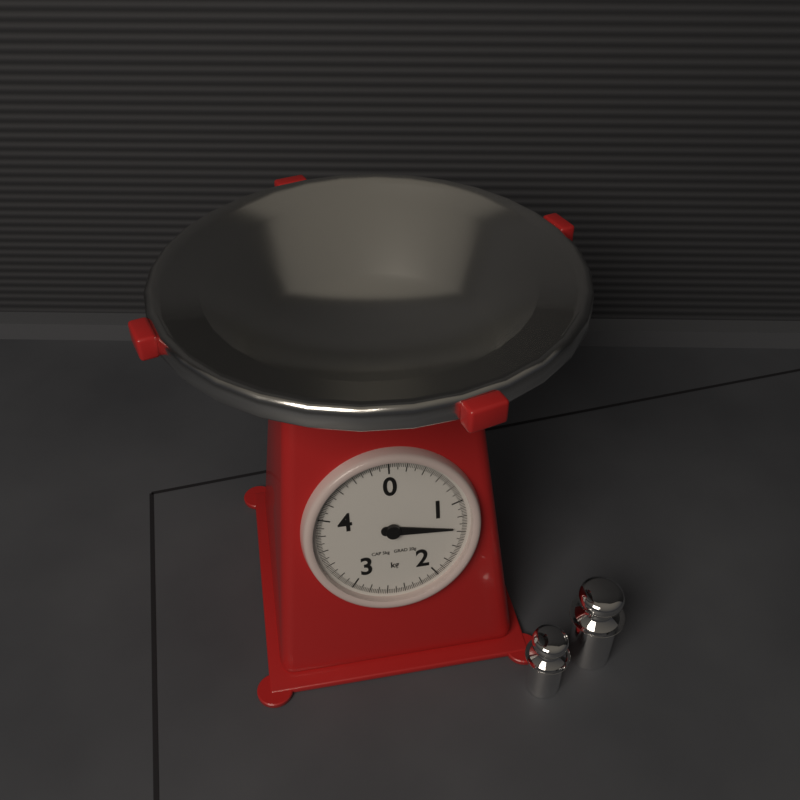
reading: 1.36 kg
